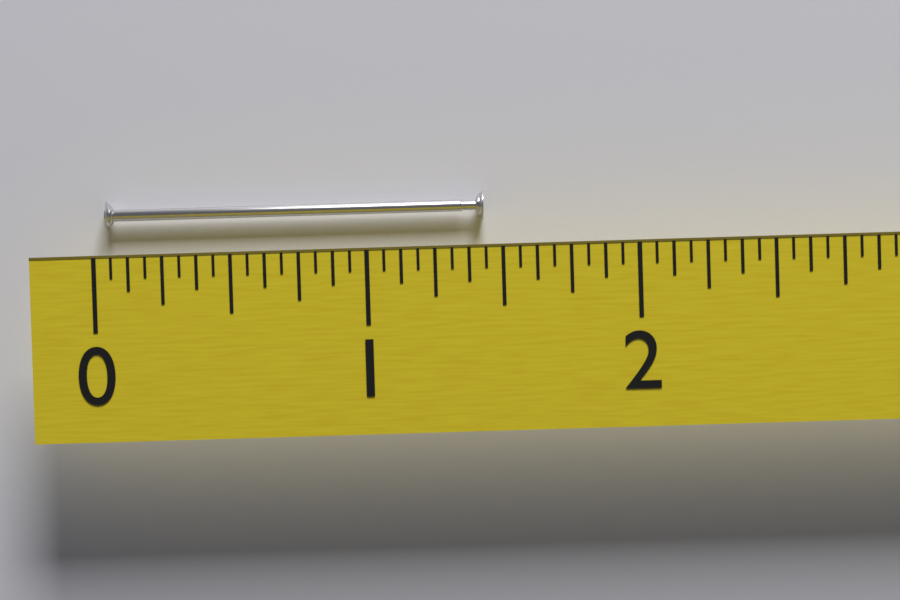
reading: 1.4375 (no unit)
